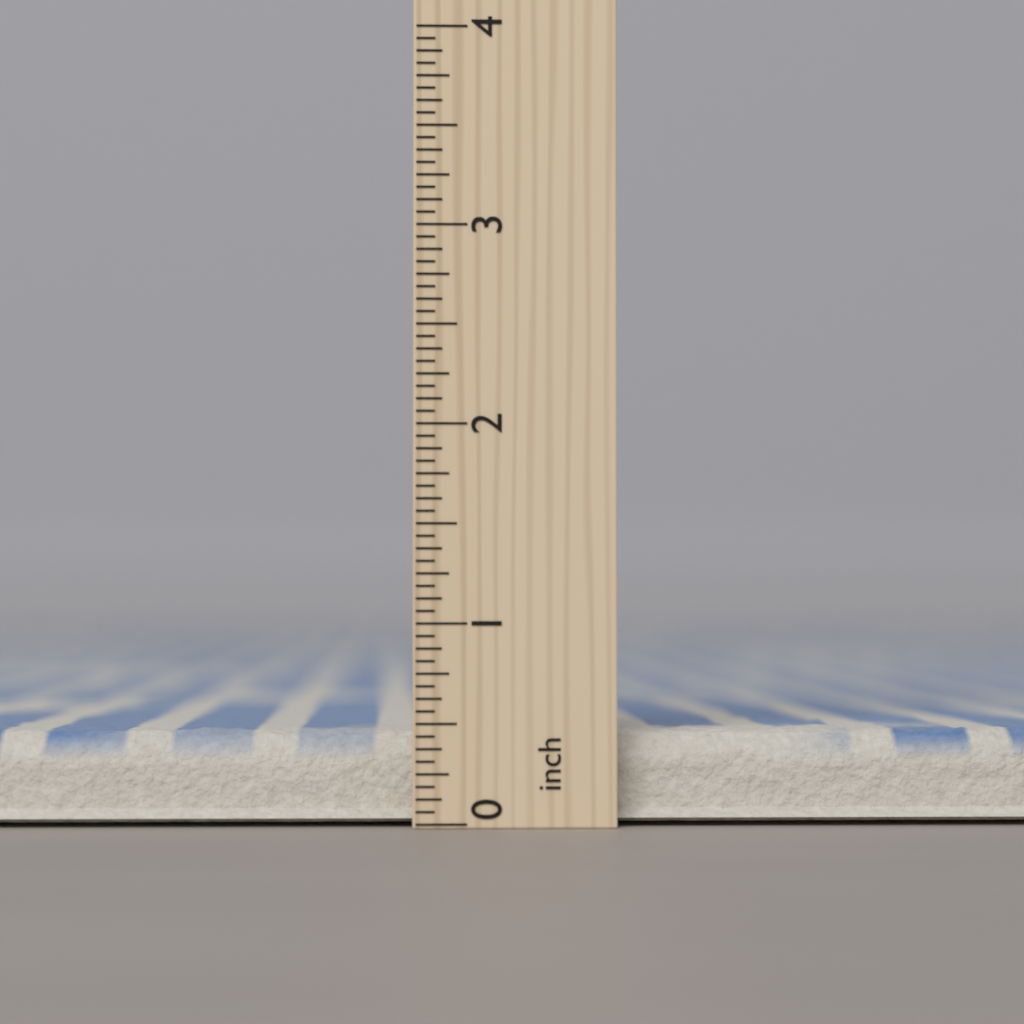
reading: 0.5000 inch
